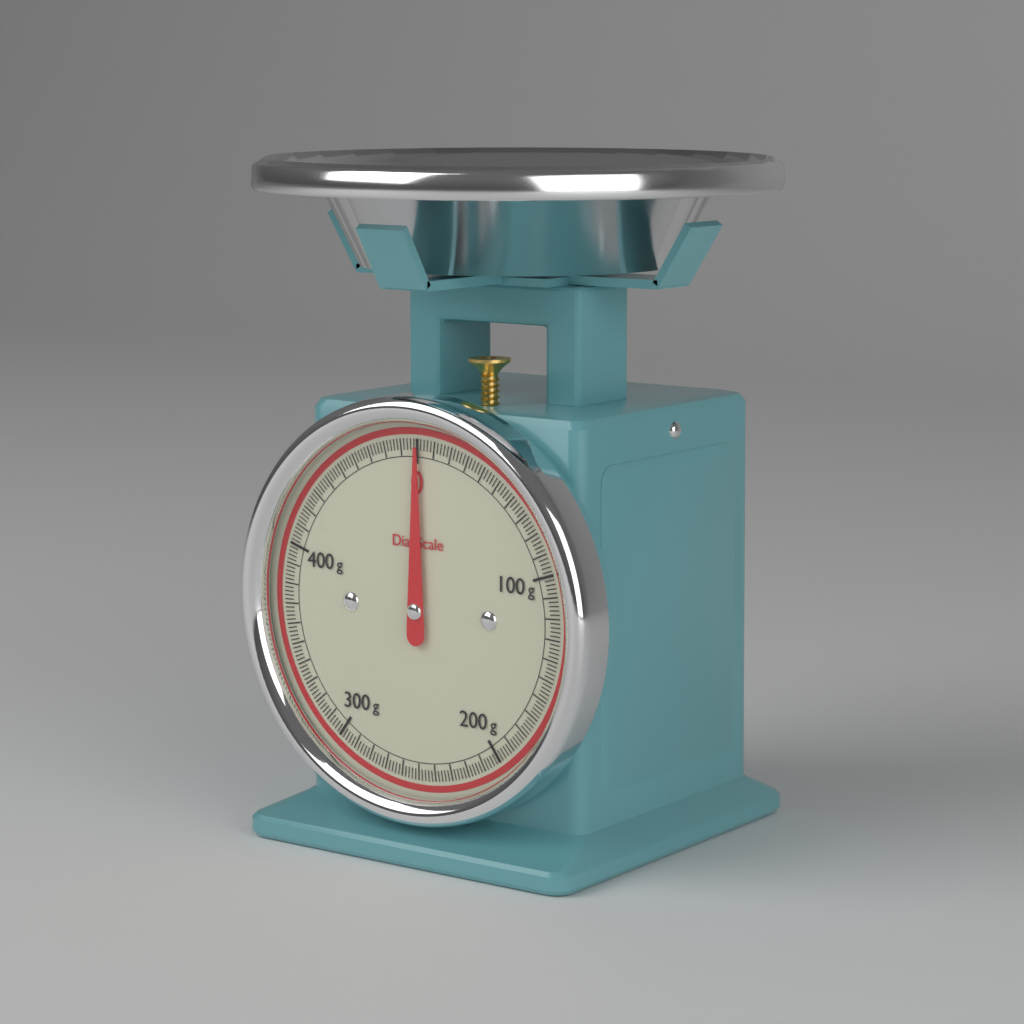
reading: 0 g
